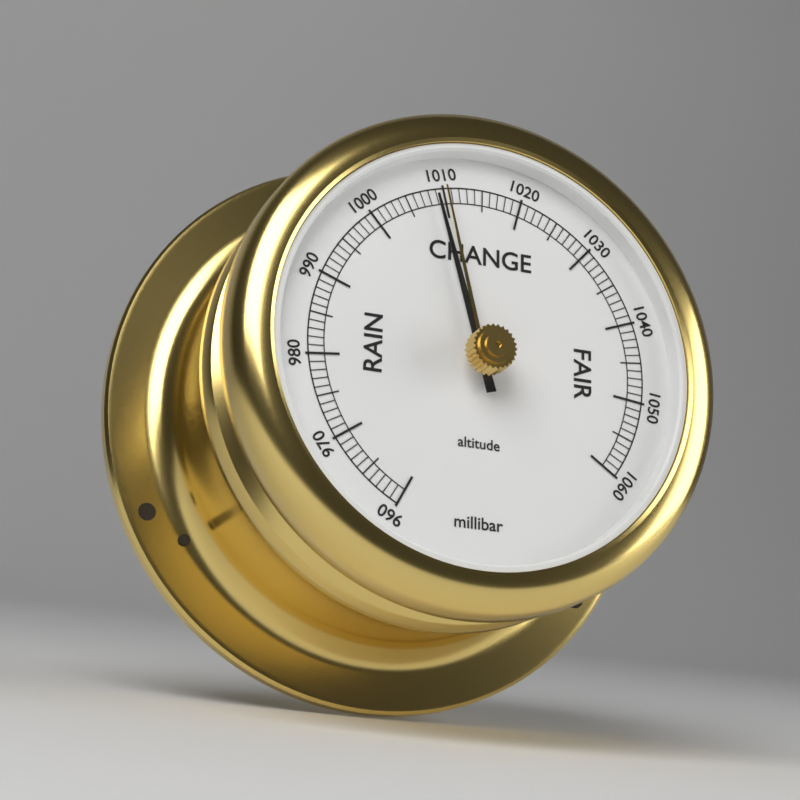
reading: 1009 millibar
